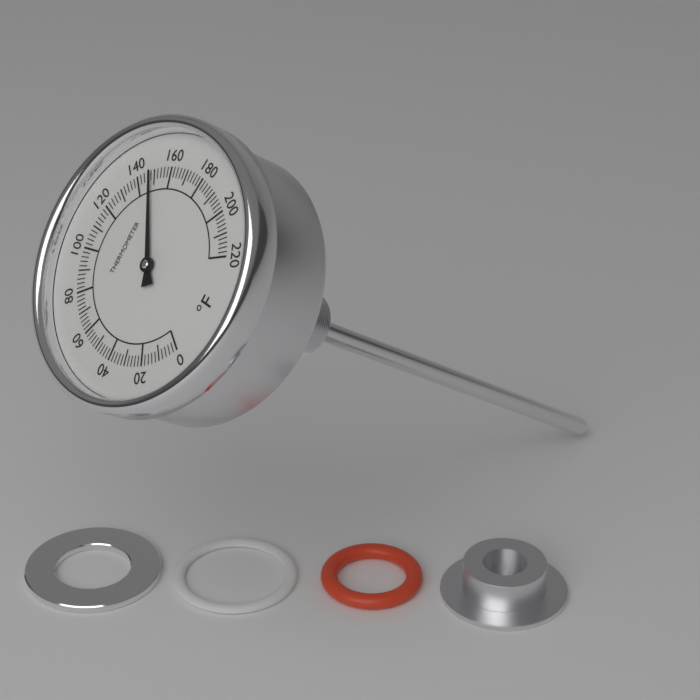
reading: 148 °F
